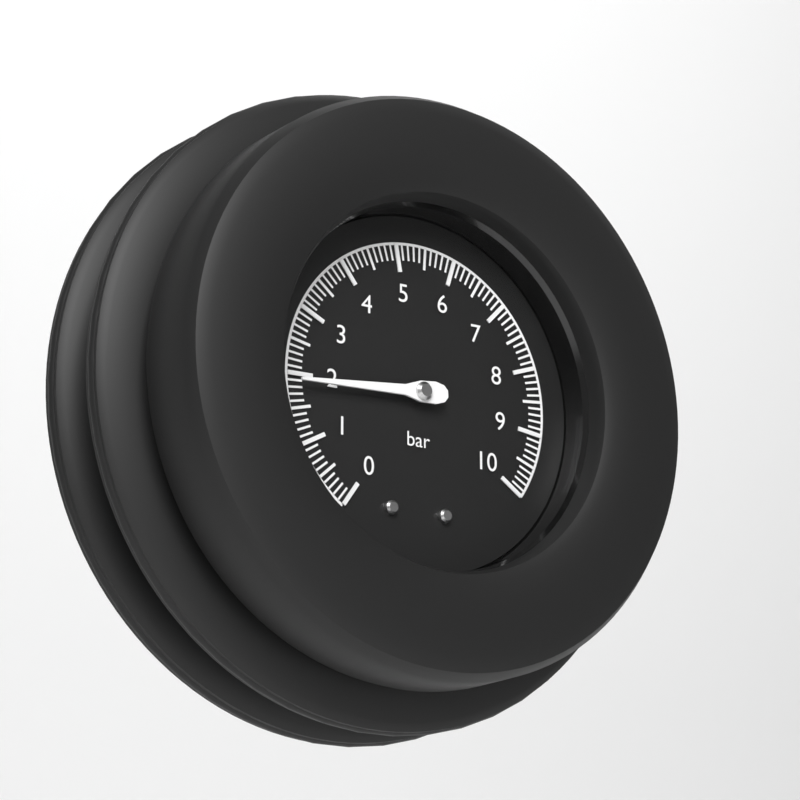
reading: 1.9 bar
